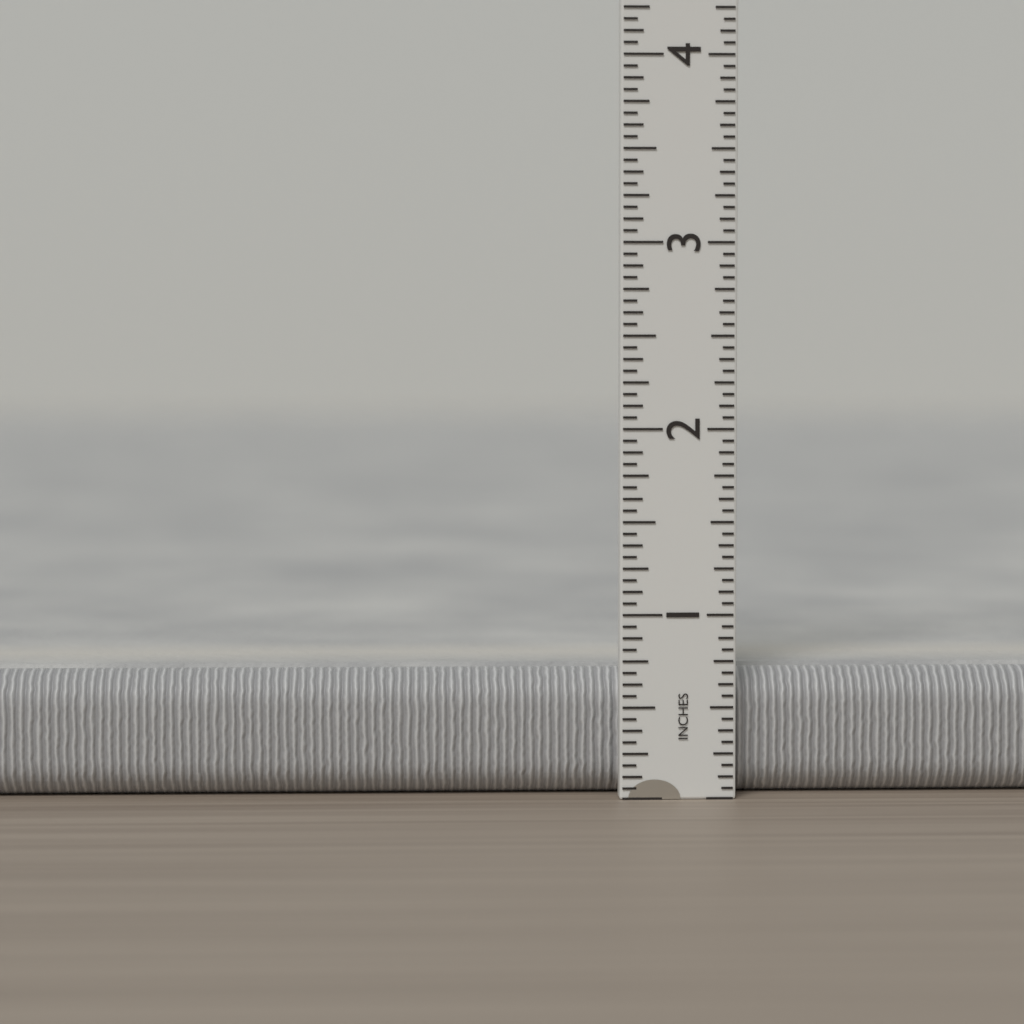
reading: 0.6875 in
